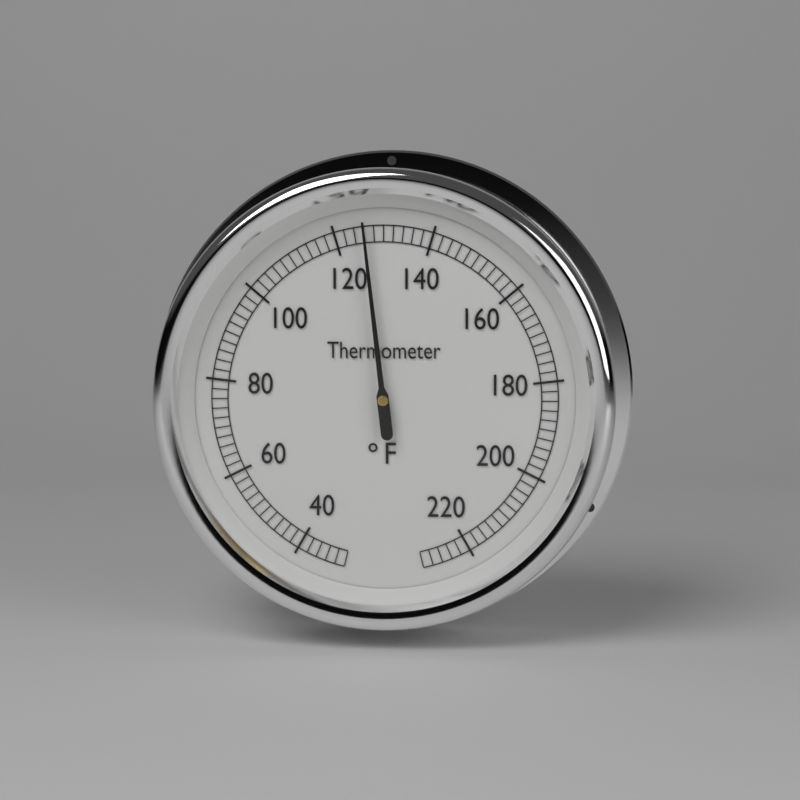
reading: 126 °F
